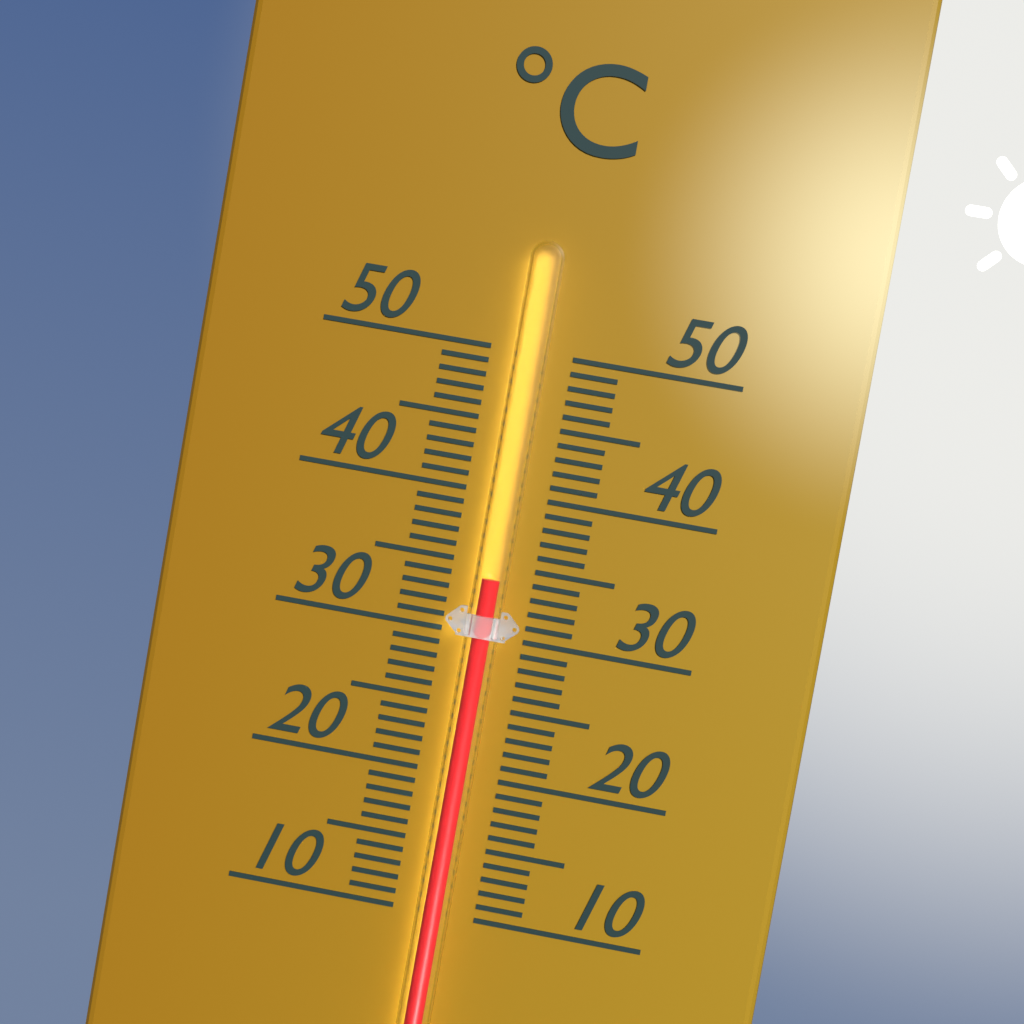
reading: 34 °C
